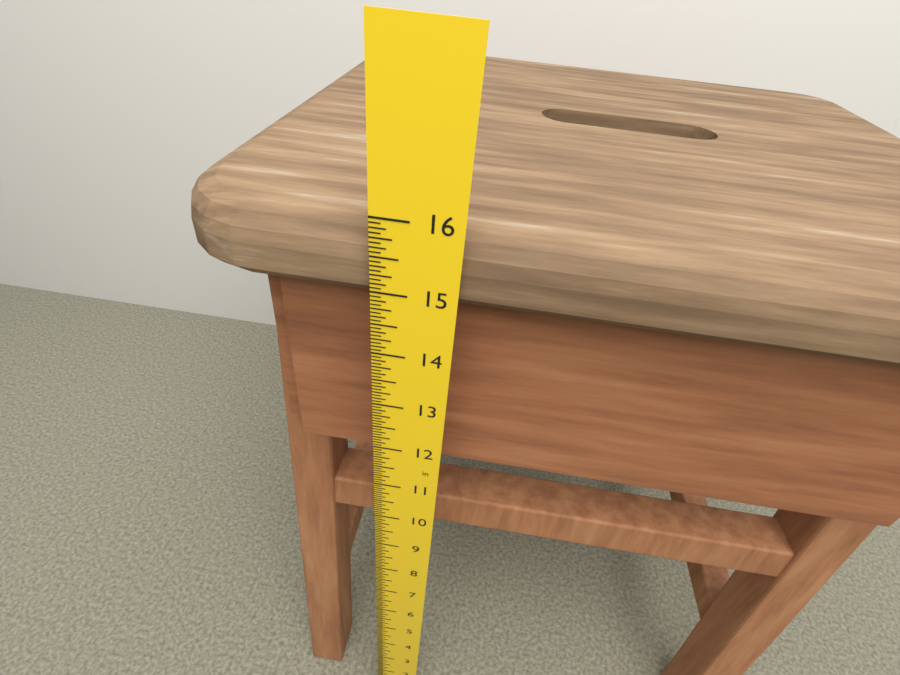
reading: 15.8125 in
